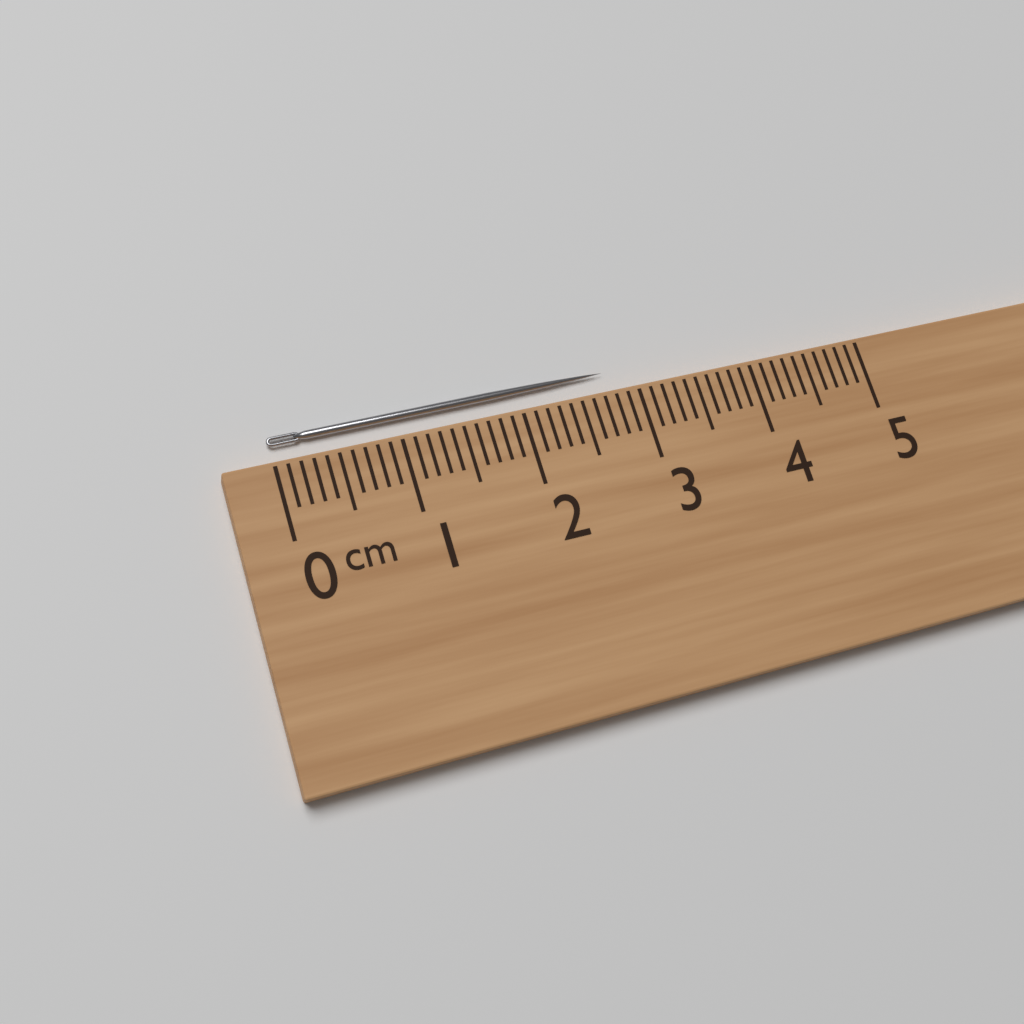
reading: 2.8 cm
